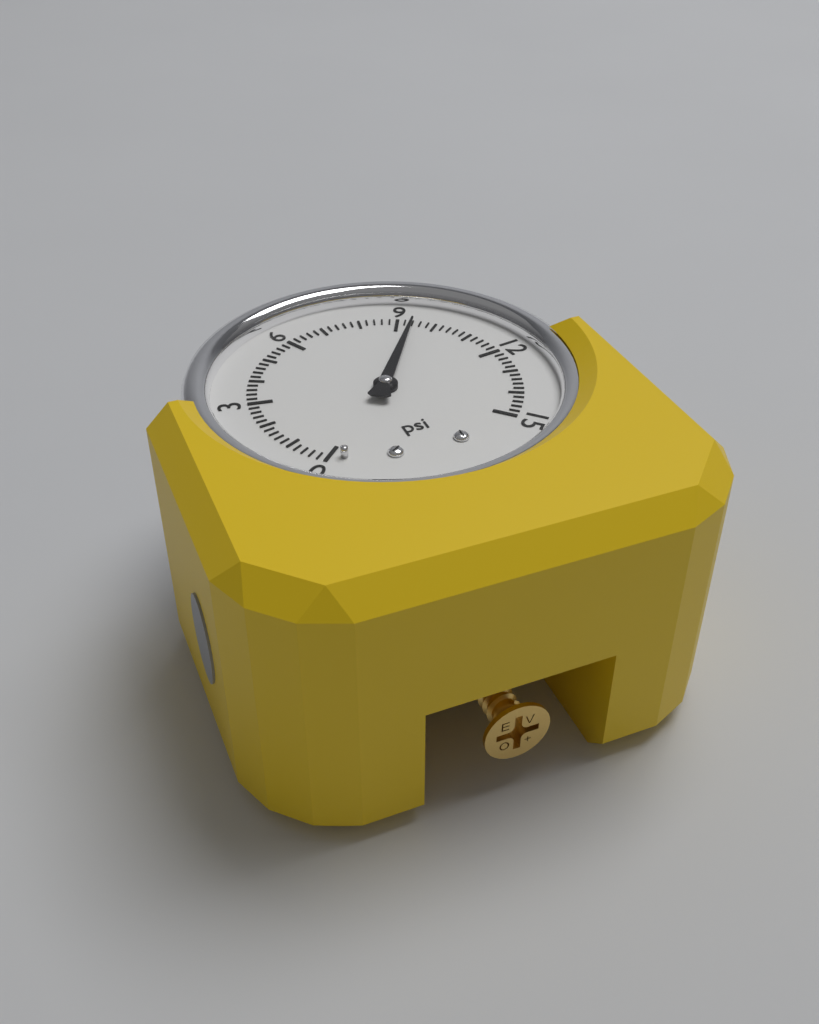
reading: 9.4 psi
